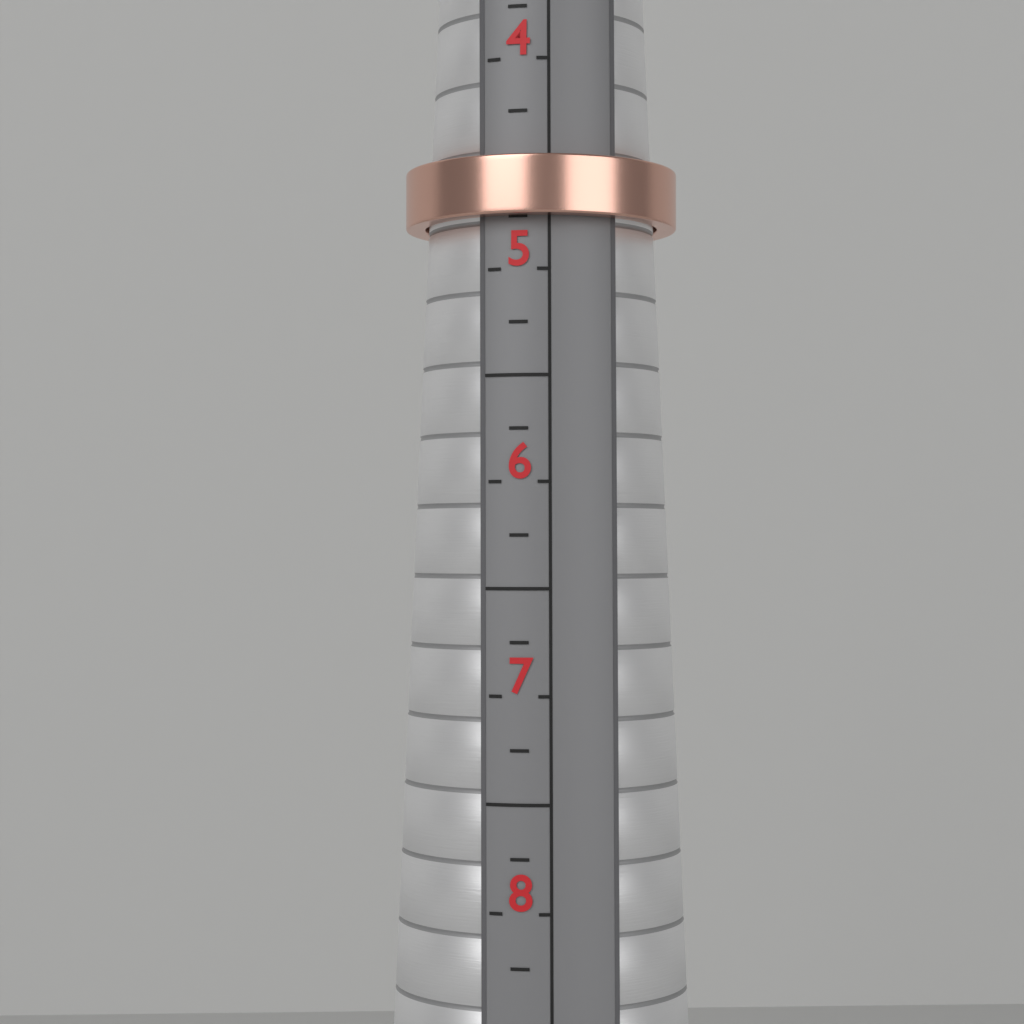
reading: 4.75 (no unit)
